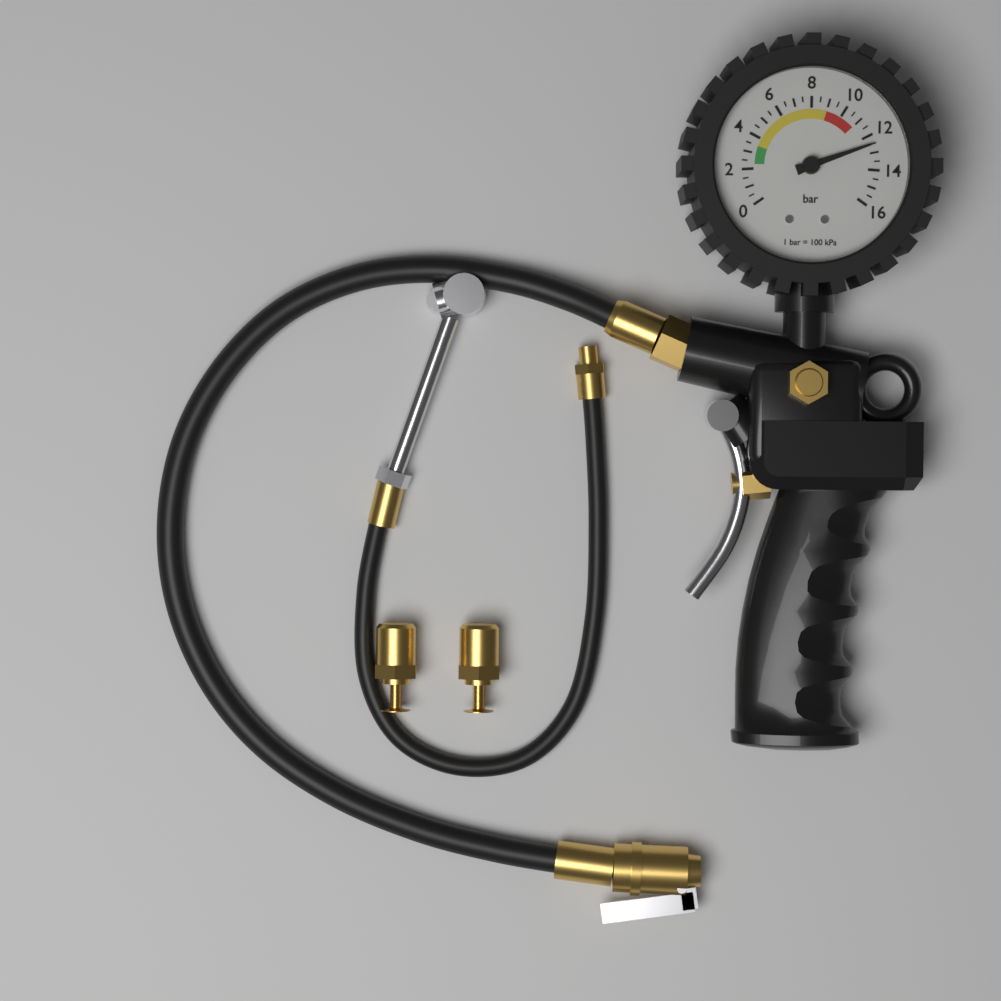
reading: 12.5 bar
